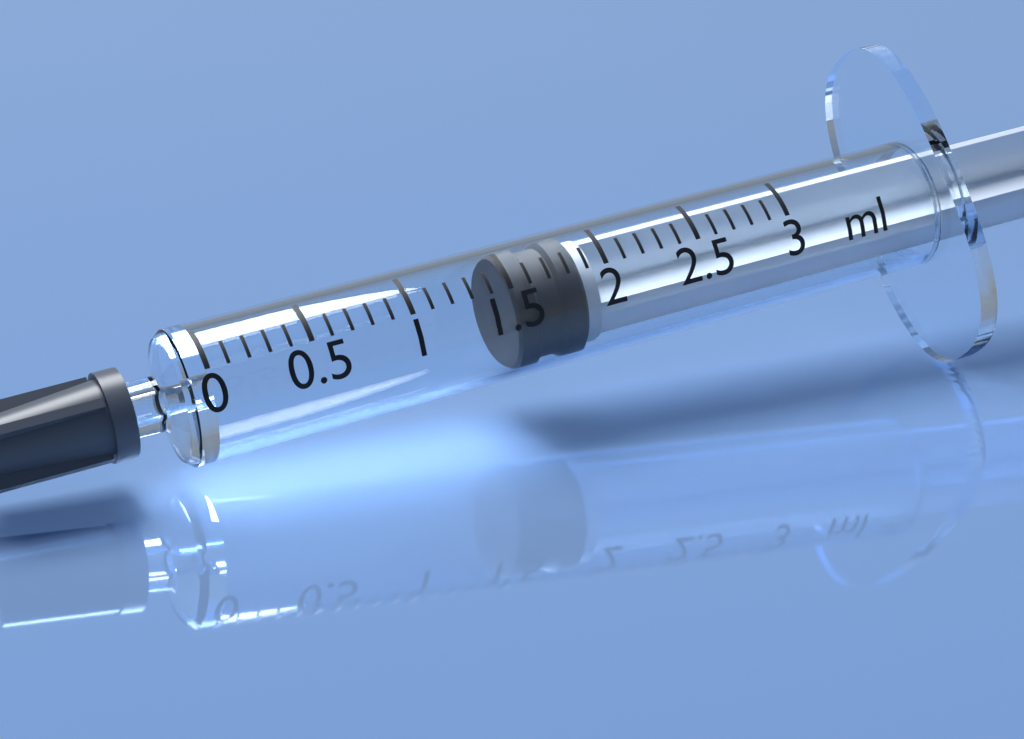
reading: 1.5 ml
